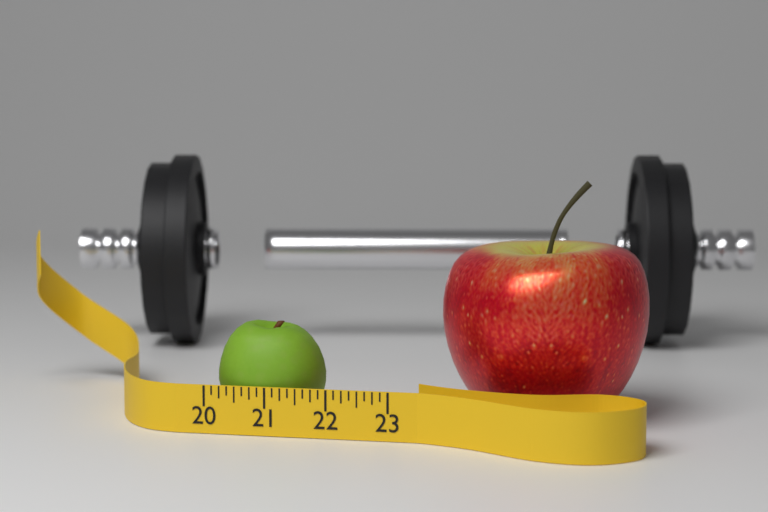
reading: 21.750 (no unit)
